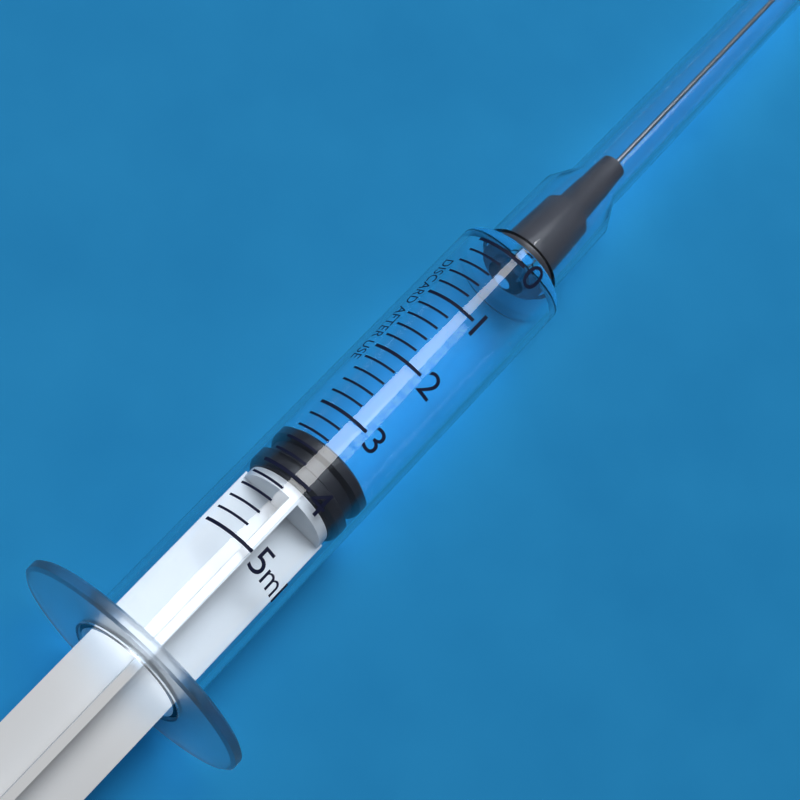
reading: 3.4 ml
